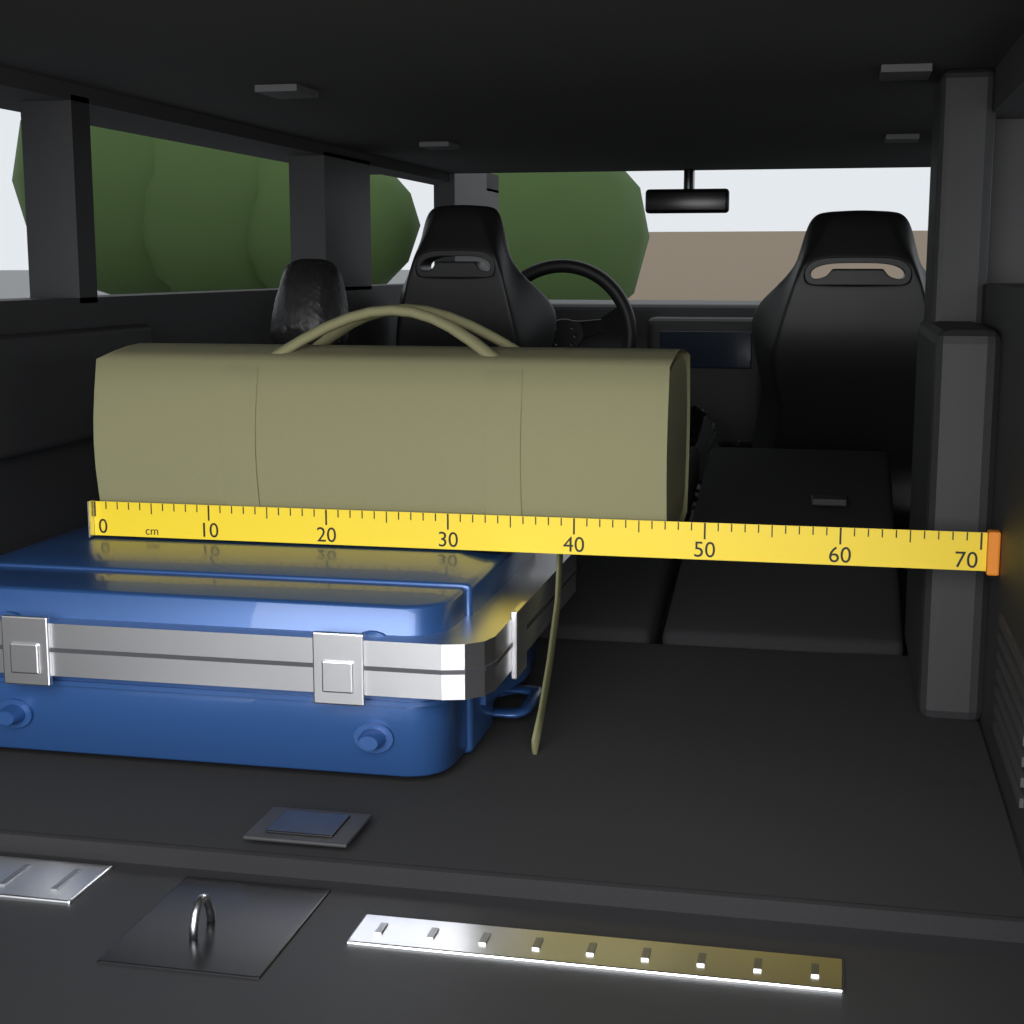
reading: 47 cm
